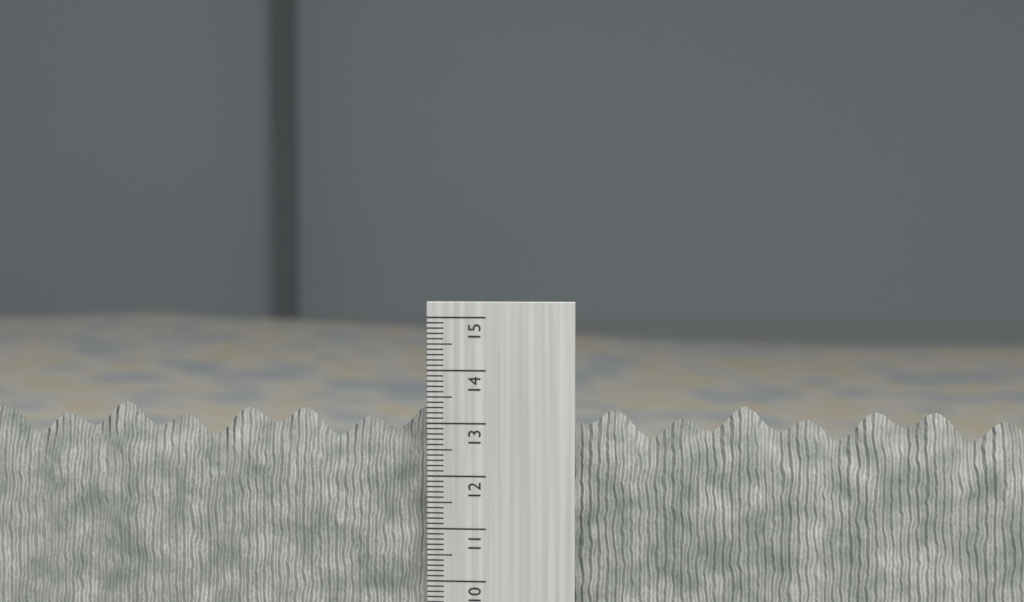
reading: 13.3 cm
